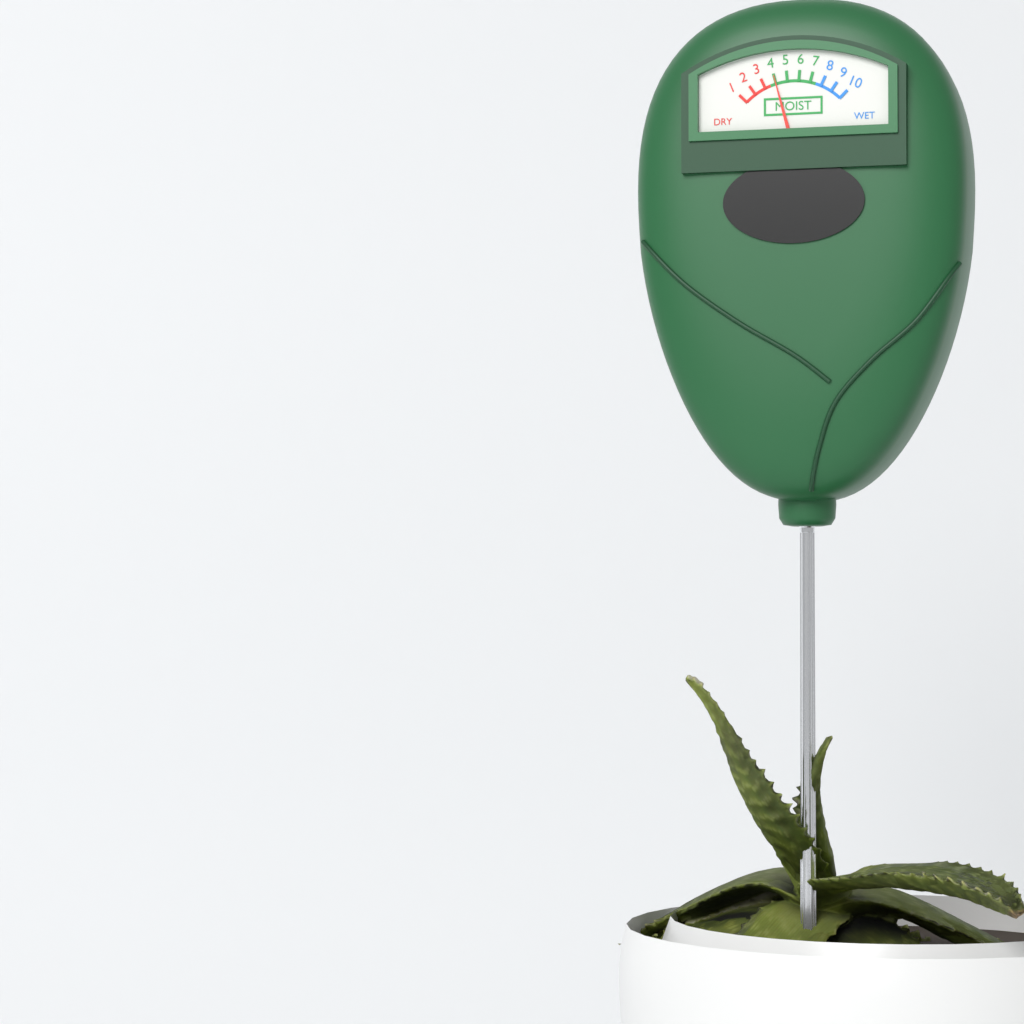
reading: 4 (no unit)
